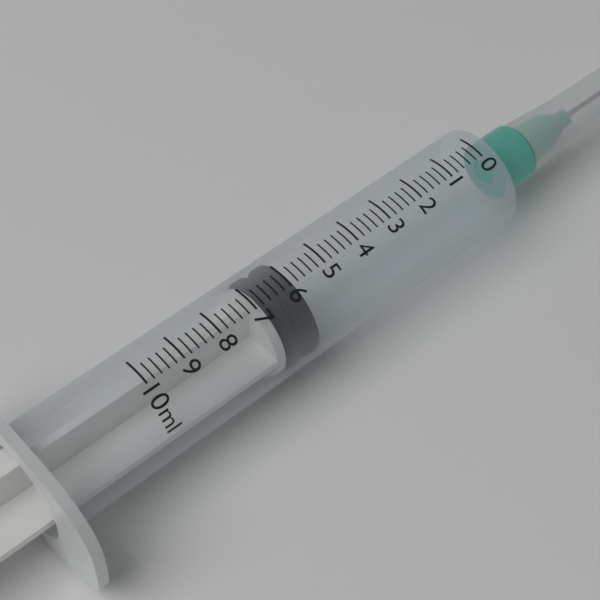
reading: 5.8 ml
